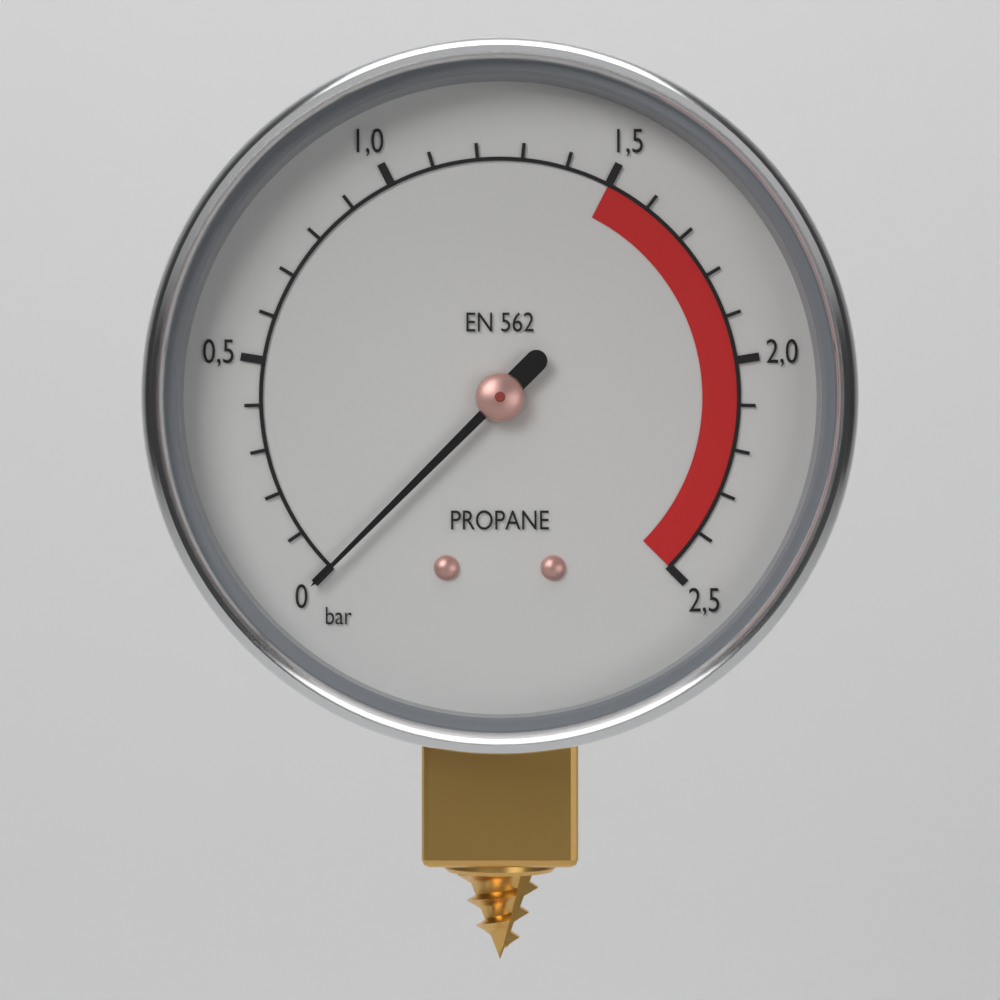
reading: 0.0 bar
